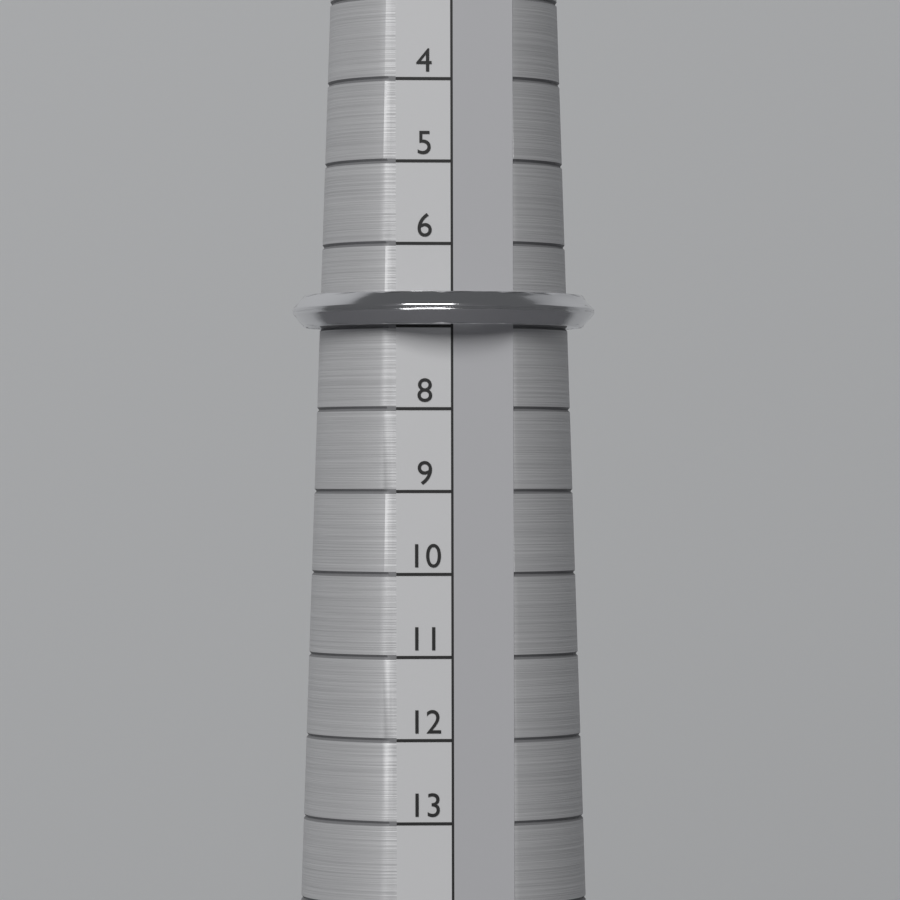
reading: 7 (no unit)
